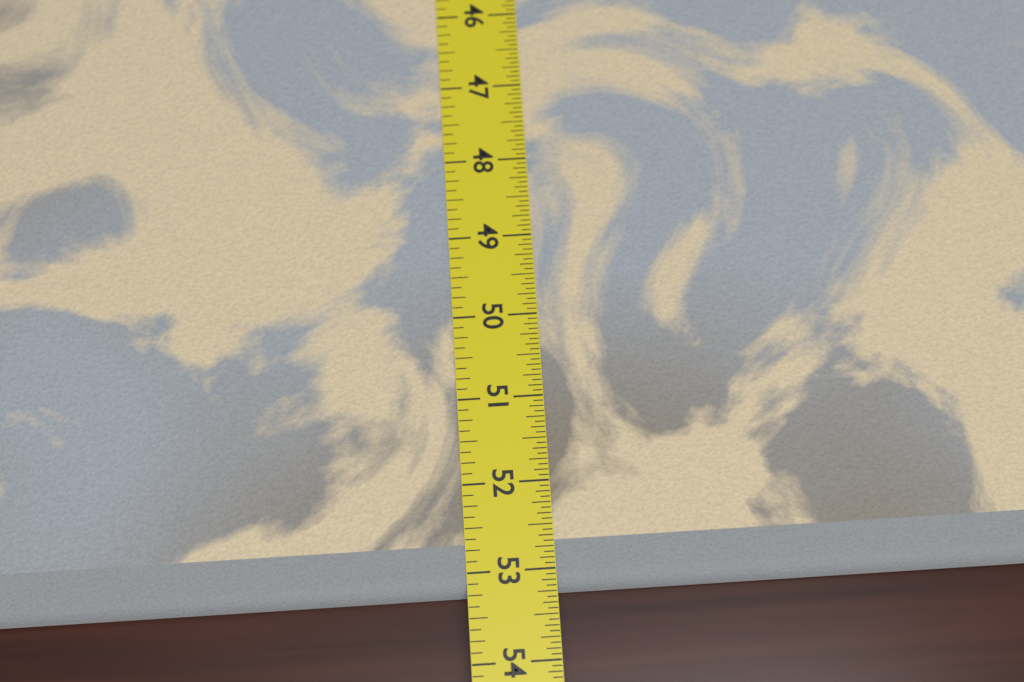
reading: 53.2500 in
